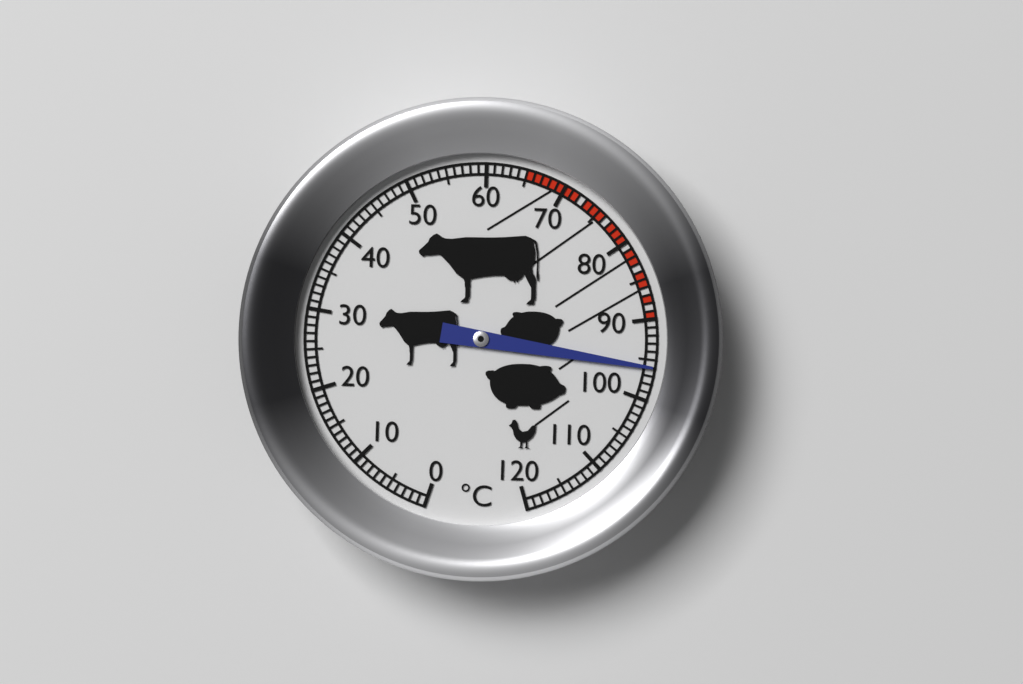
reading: 96 °C
